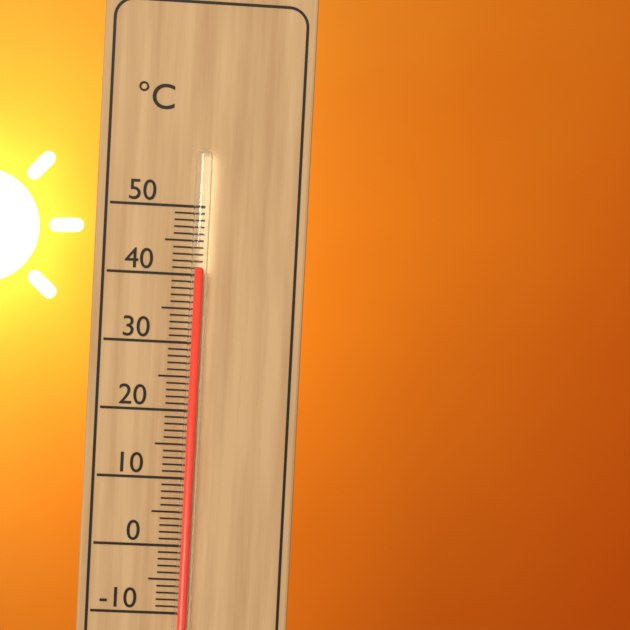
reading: 41 °C
